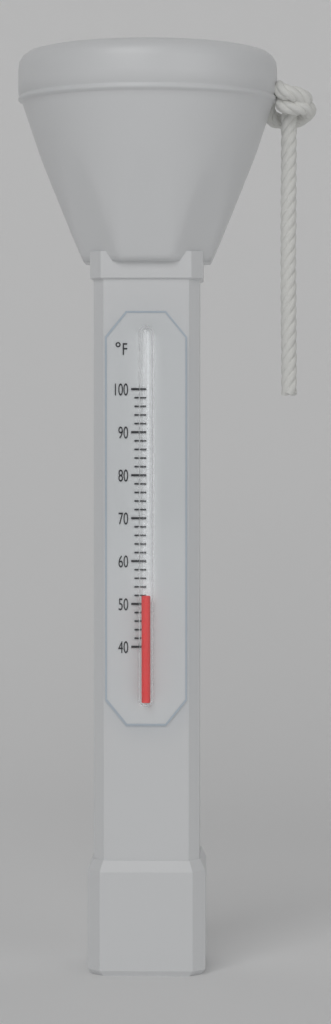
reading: 52 °F
